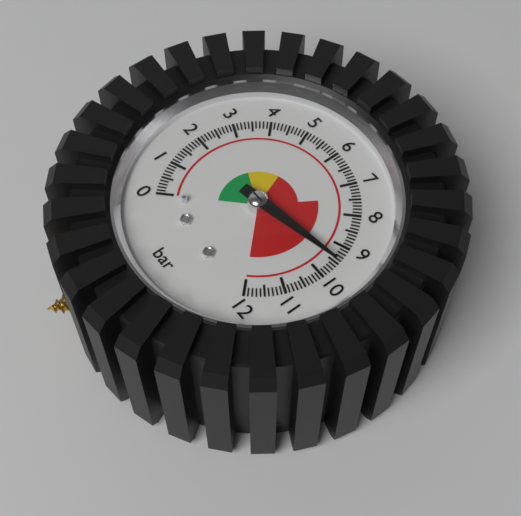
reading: 9.5 bar
